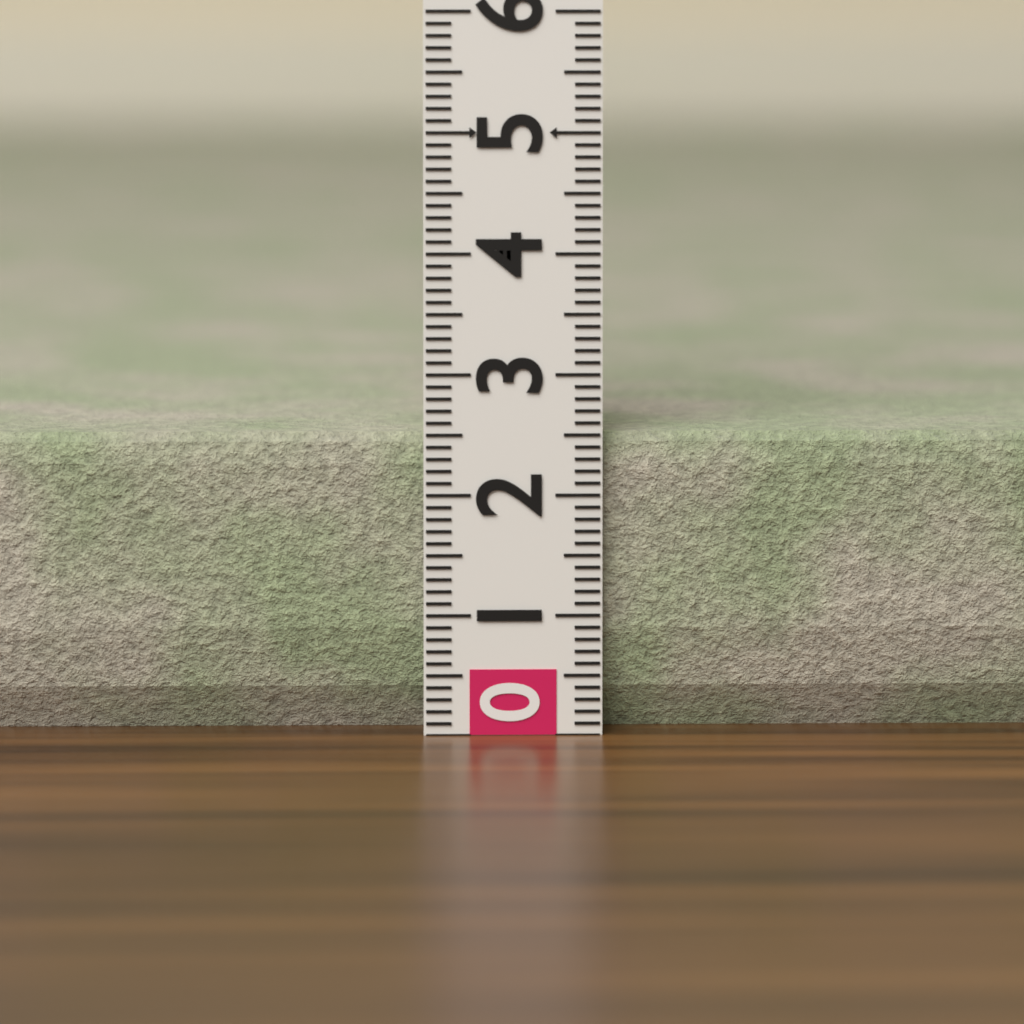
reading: 2.5 (no unit)
